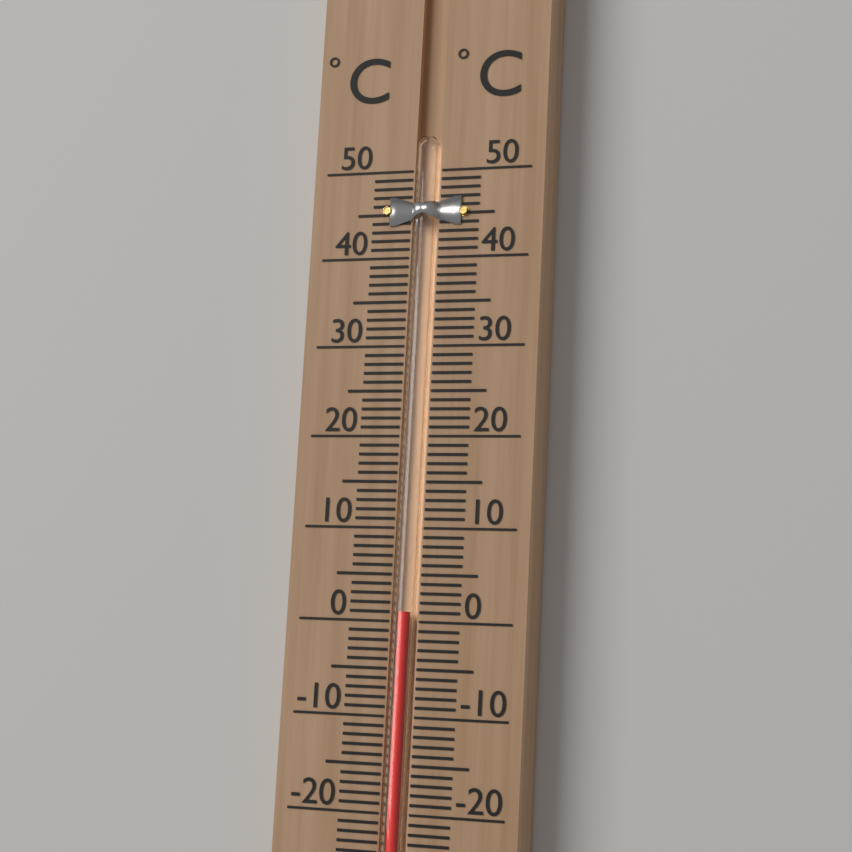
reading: 1 °C
